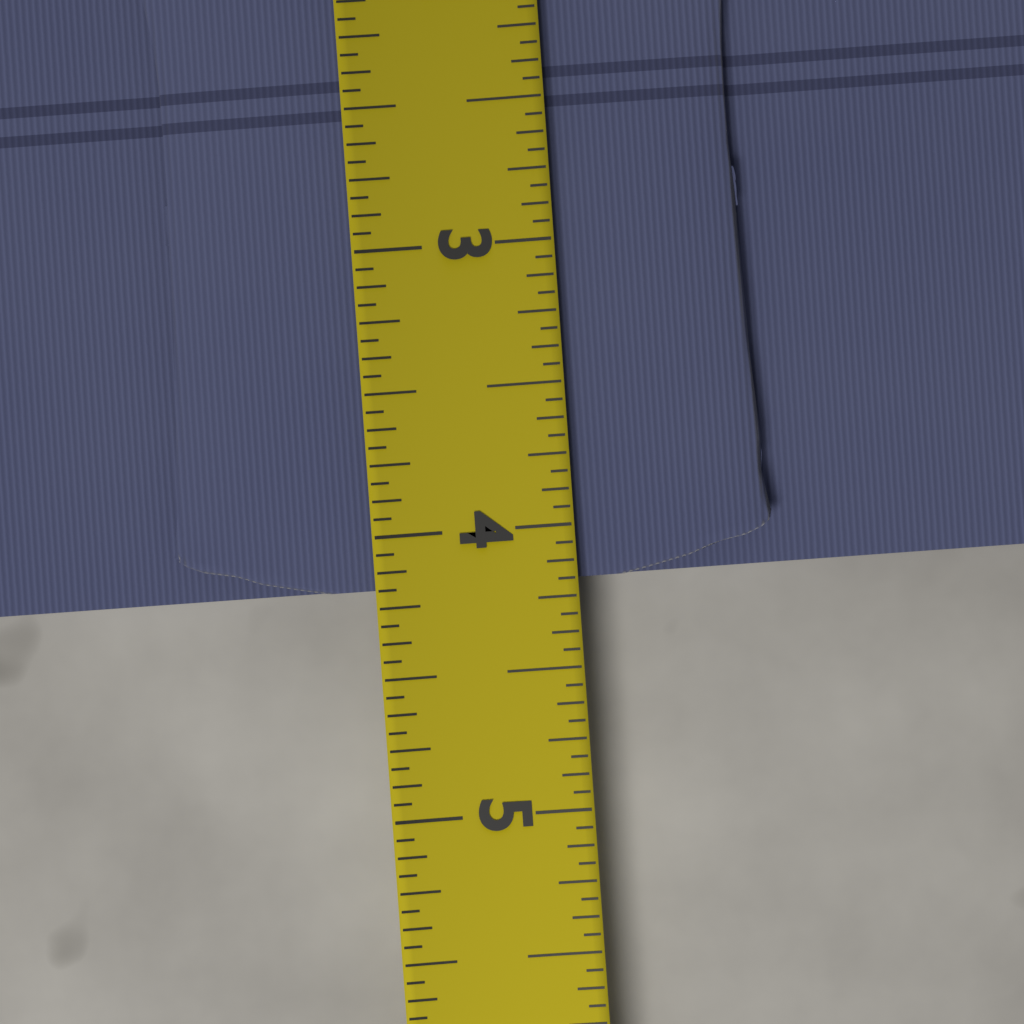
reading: 4.1875 (no unit)
